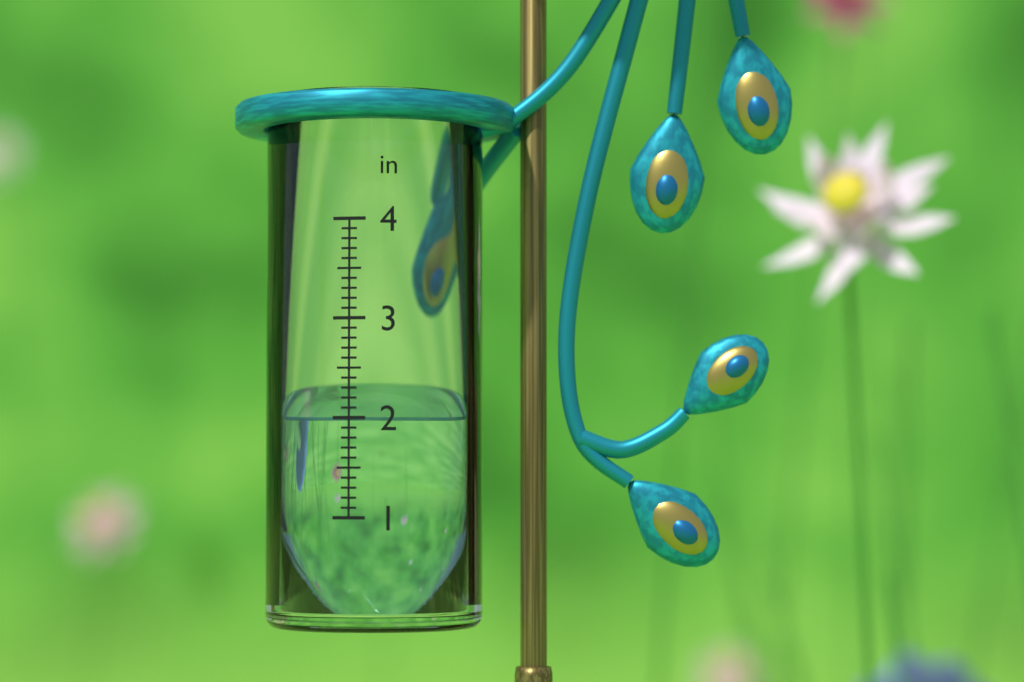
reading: 2.0 in
